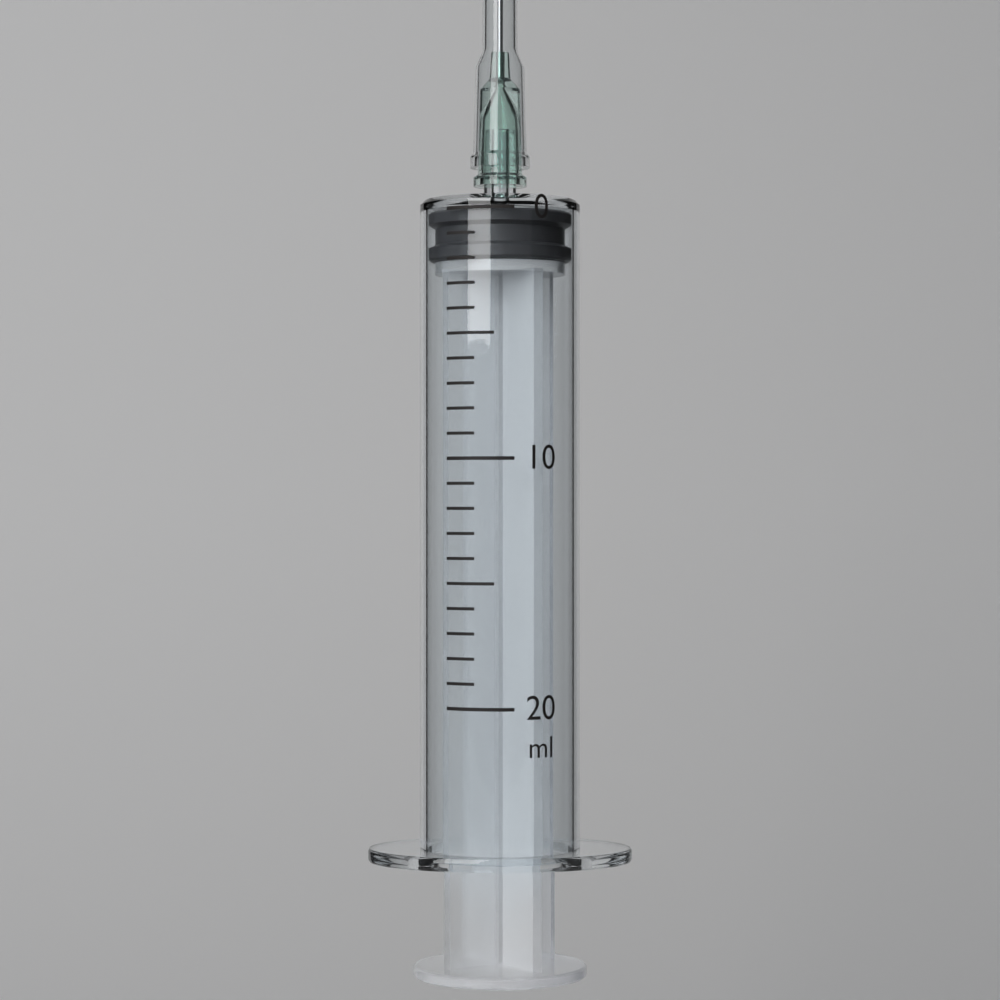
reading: 0 ml
